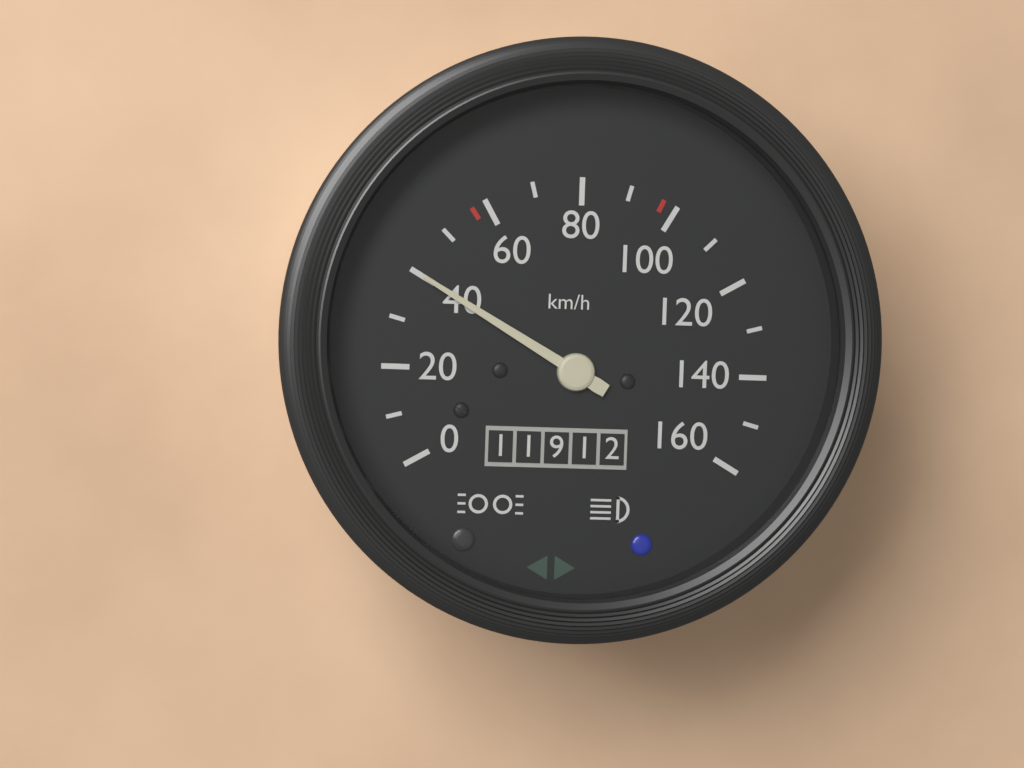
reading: 40 km/h
